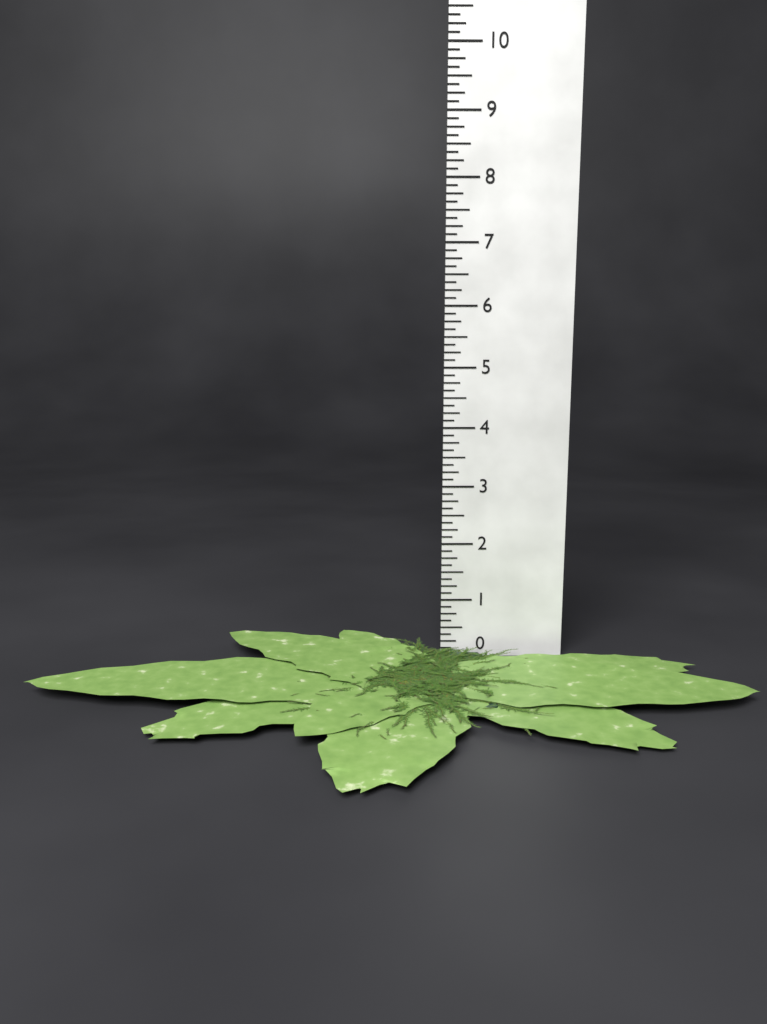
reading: 0.250 (no unit)
